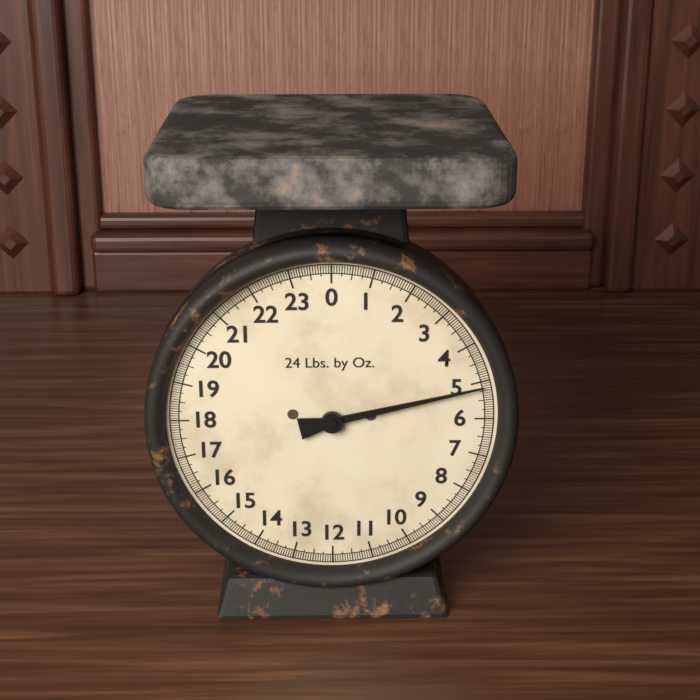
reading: 5.1250 lb
